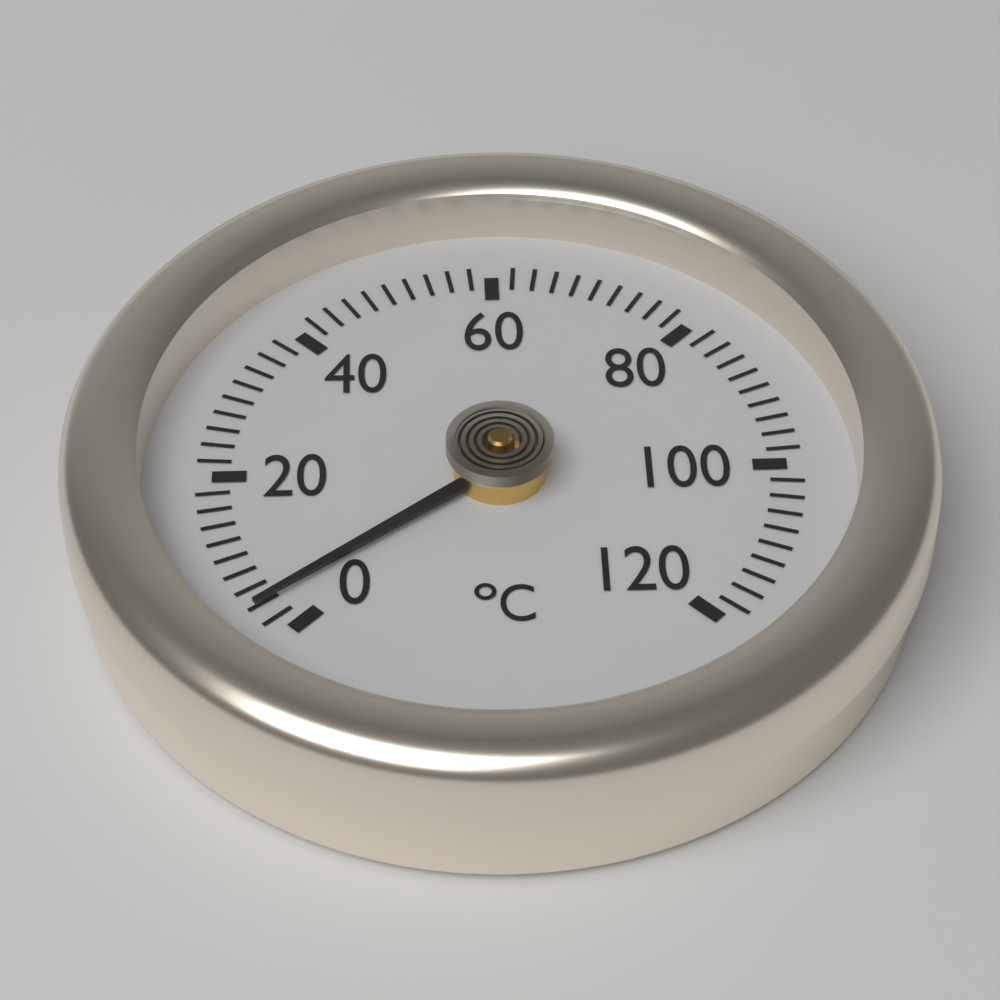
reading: 4 °C
